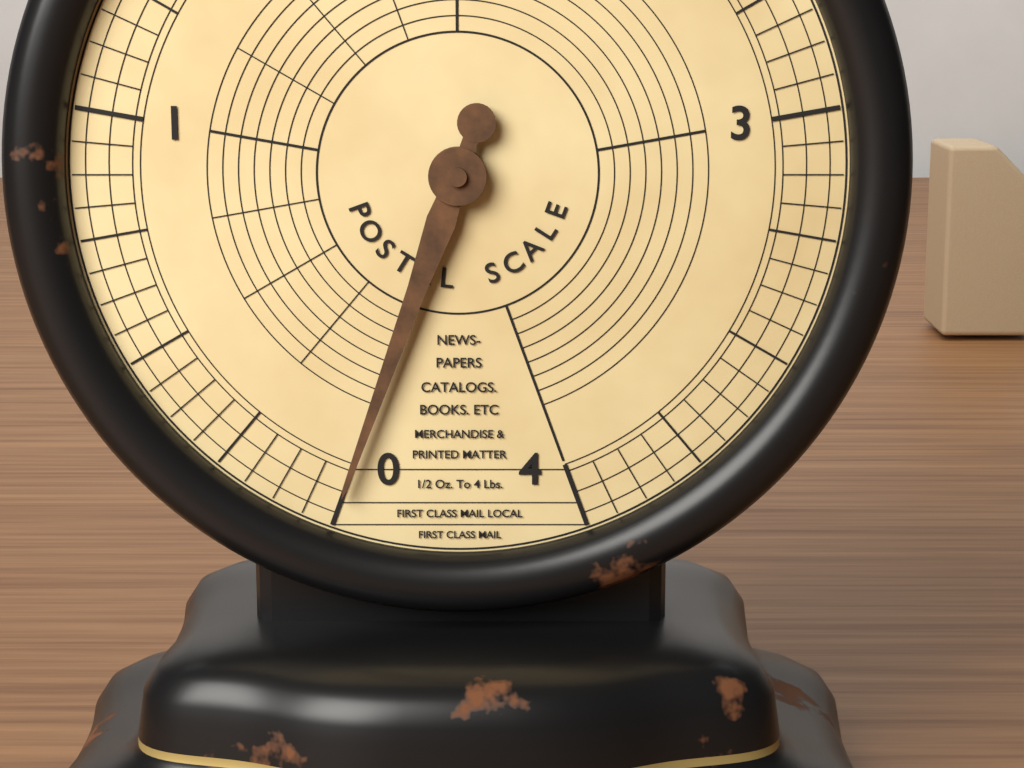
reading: 0.0000 lb
